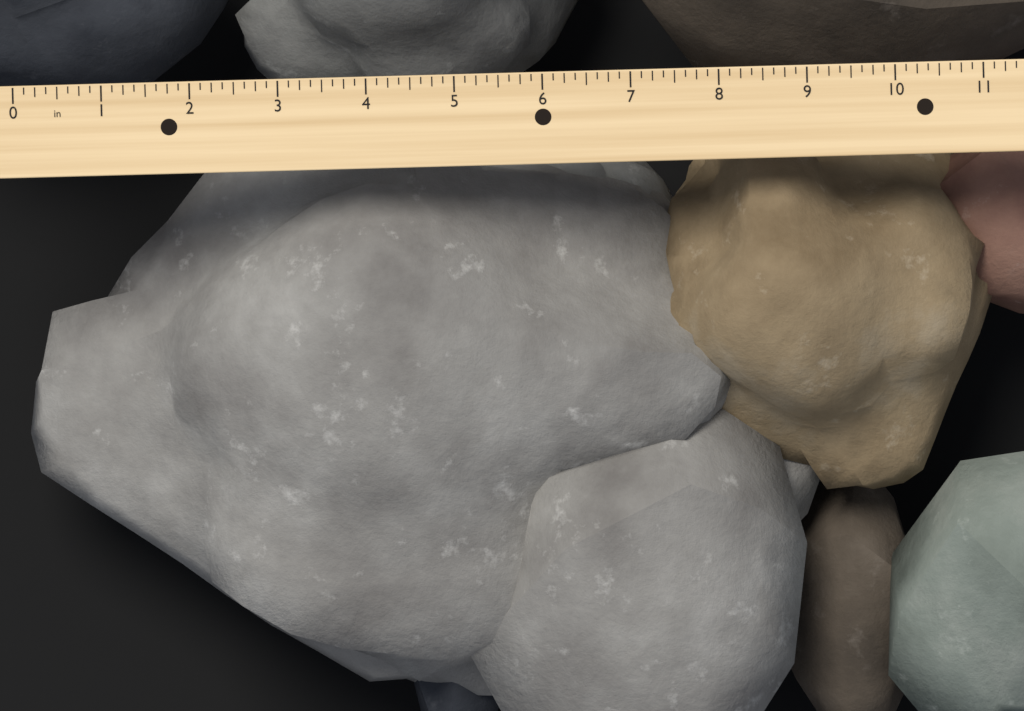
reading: 9.250 in
